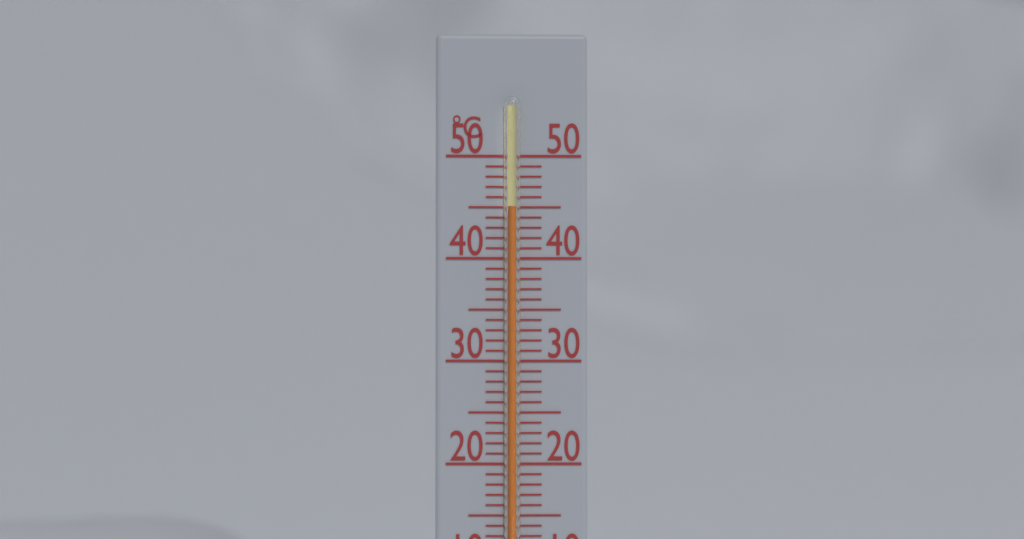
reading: 45 °C
